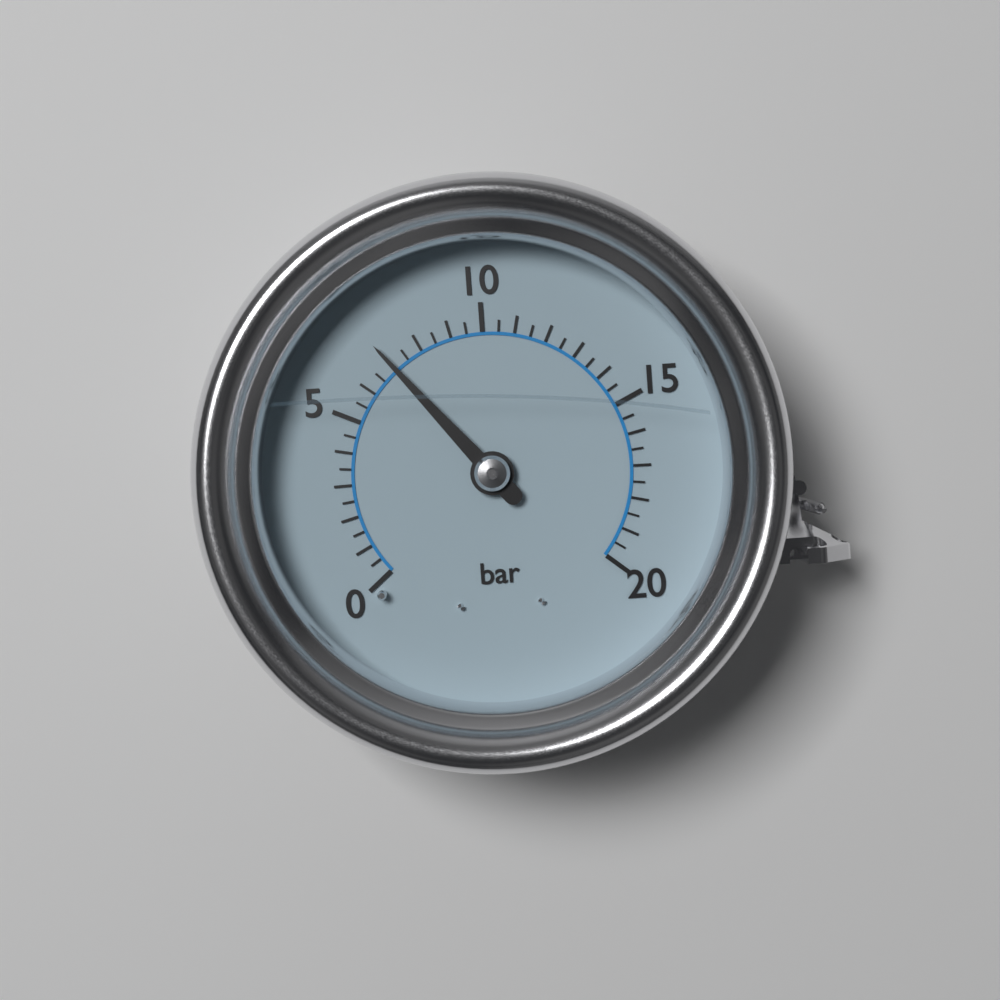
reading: 7.0 bar
